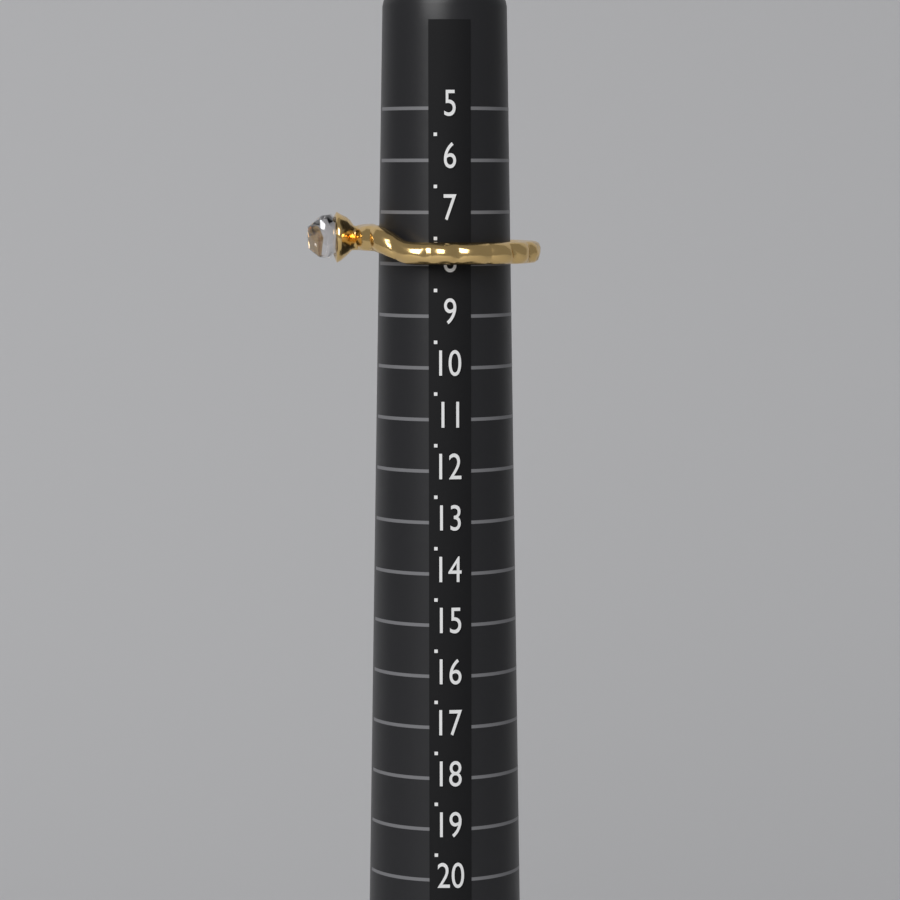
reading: 8.0 (no unit)
